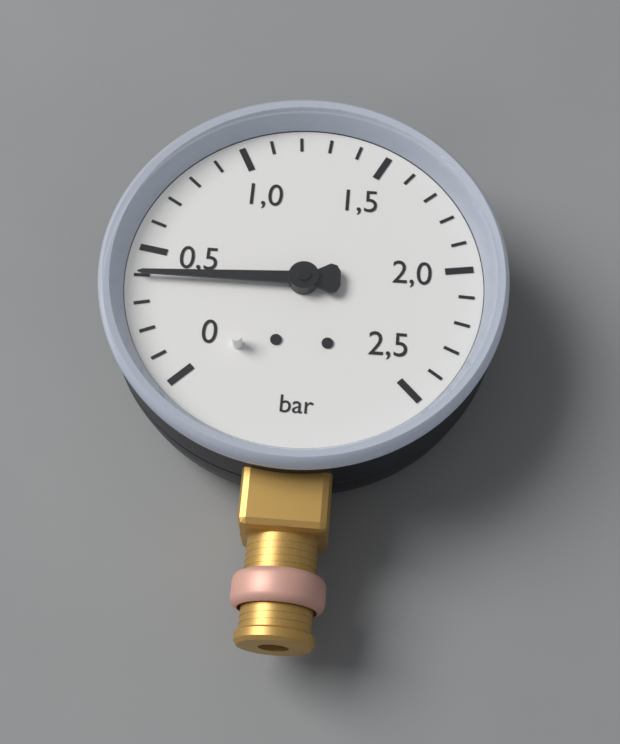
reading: 0.4 bar
